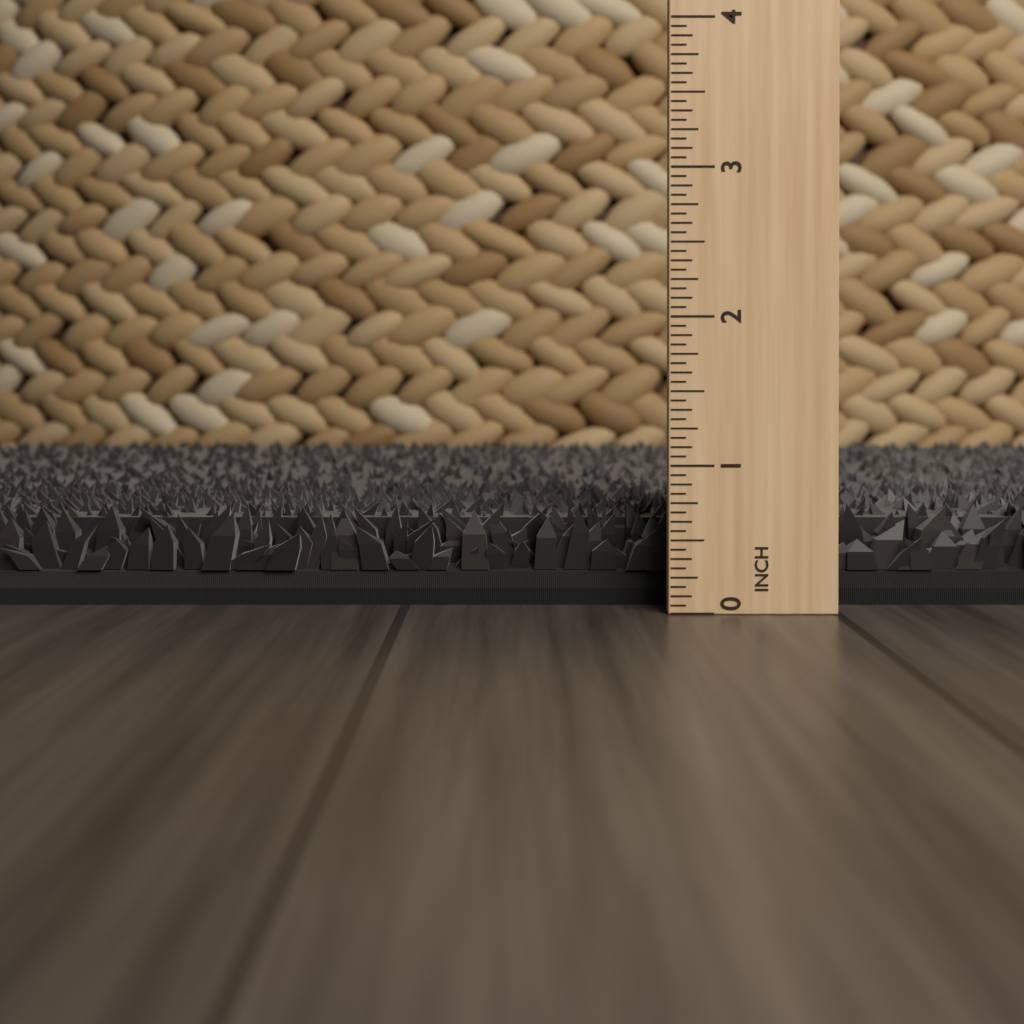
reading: 0.6875 in
